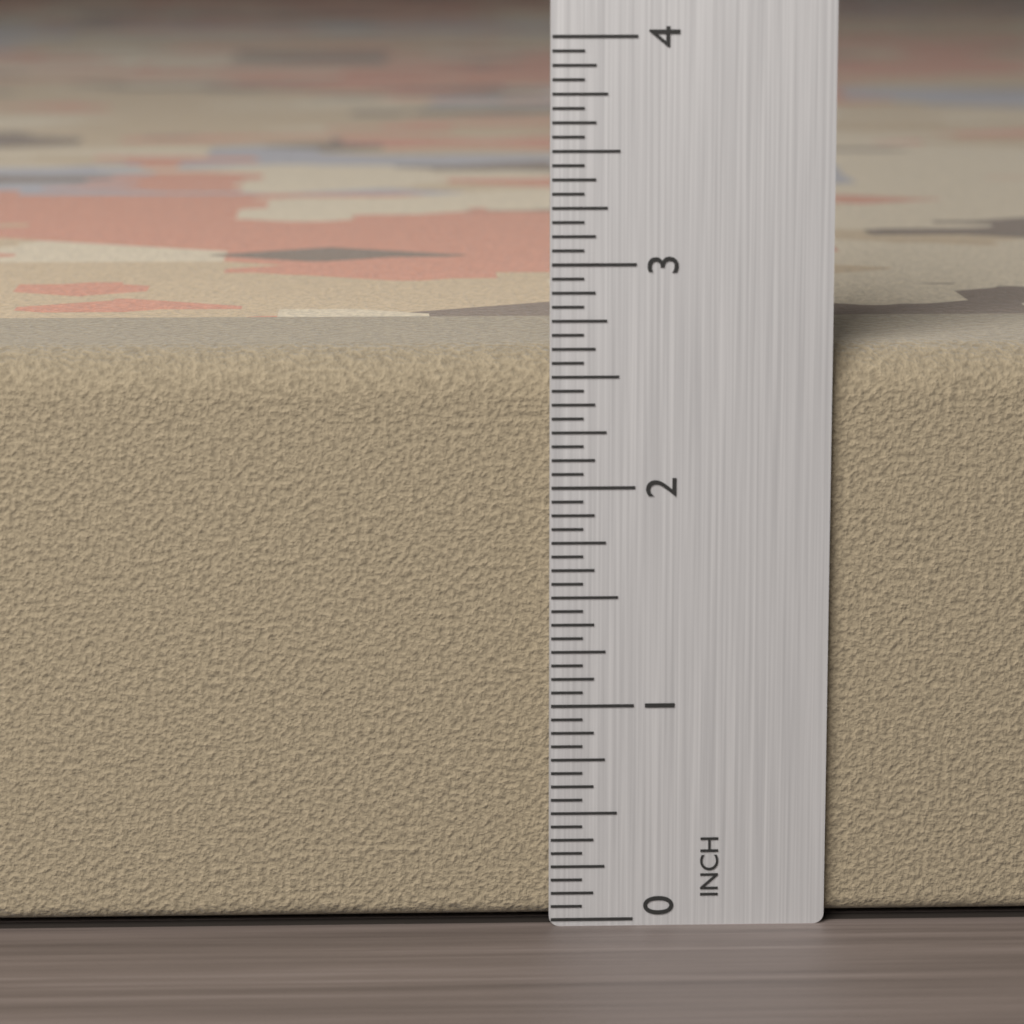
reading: 2.6250 in
